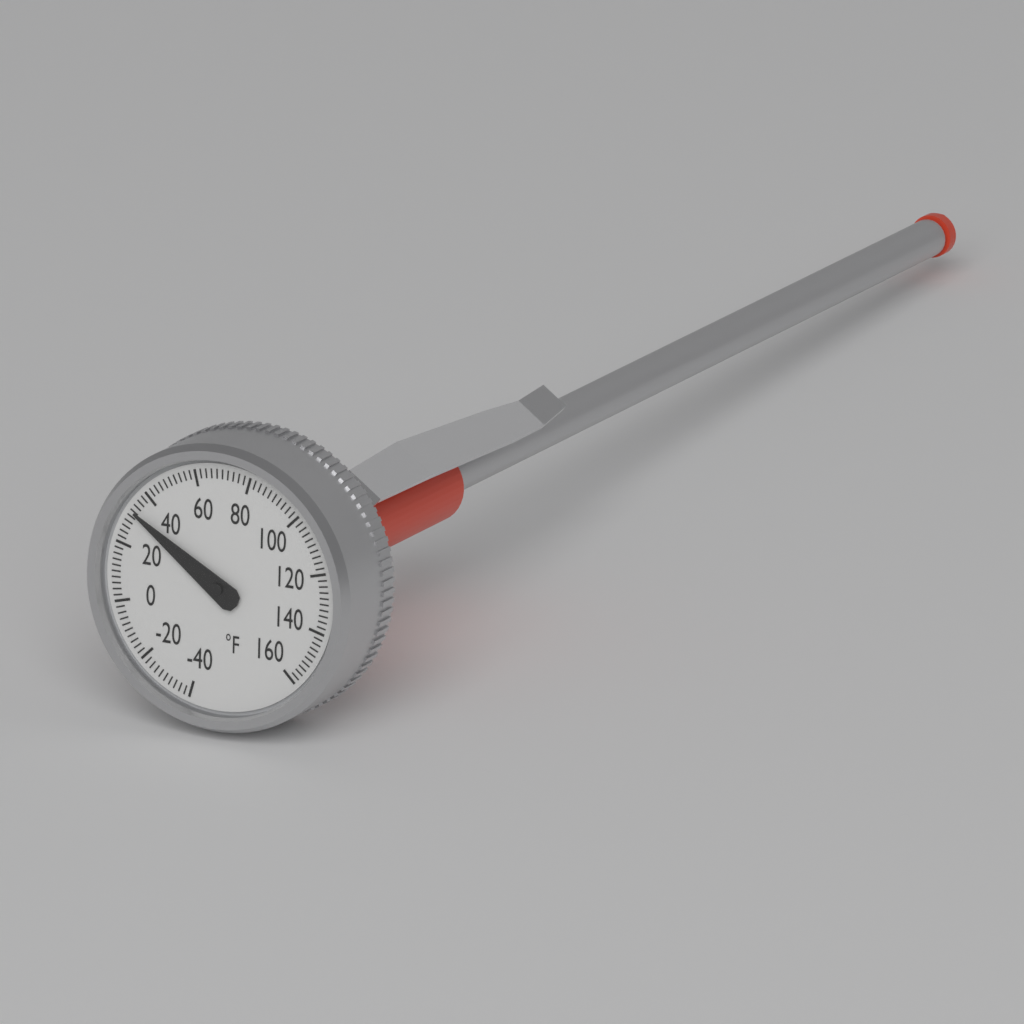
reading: 32 °F
